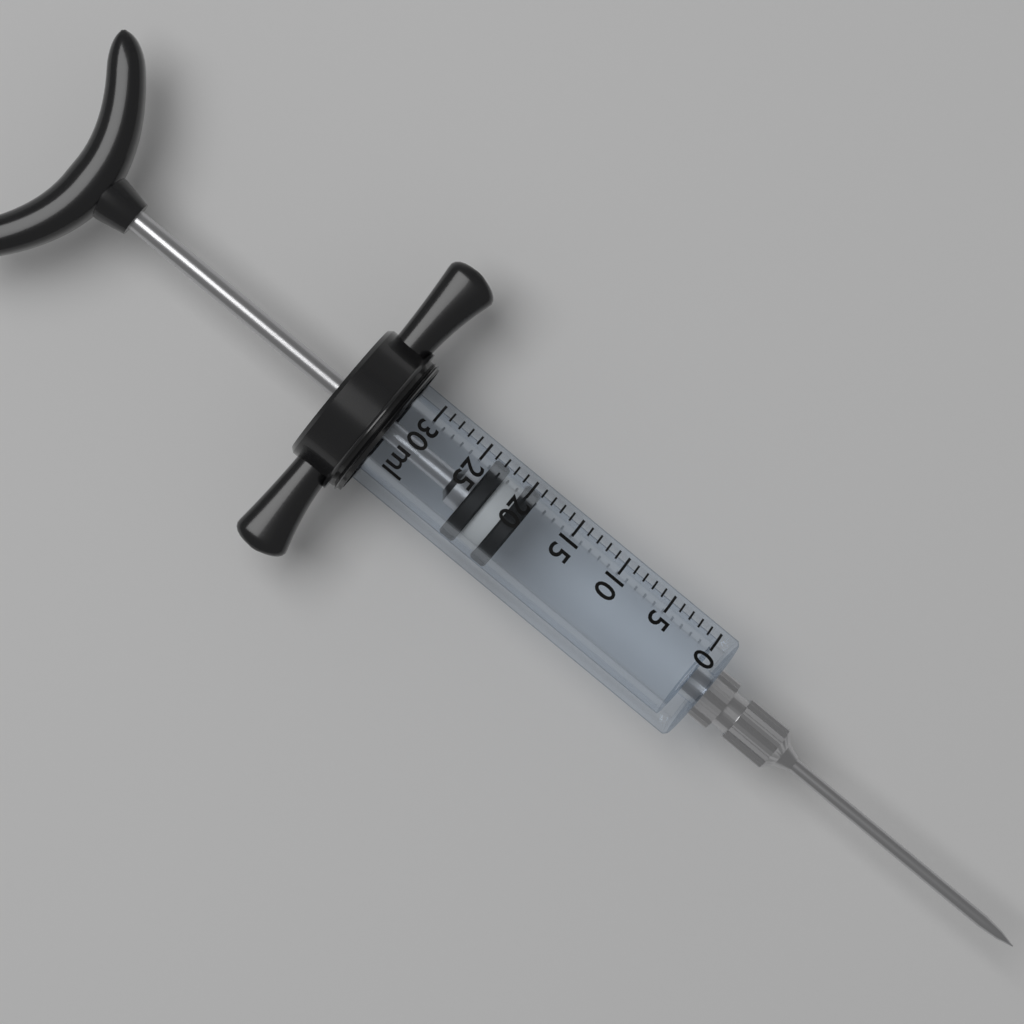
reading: 19 ml
